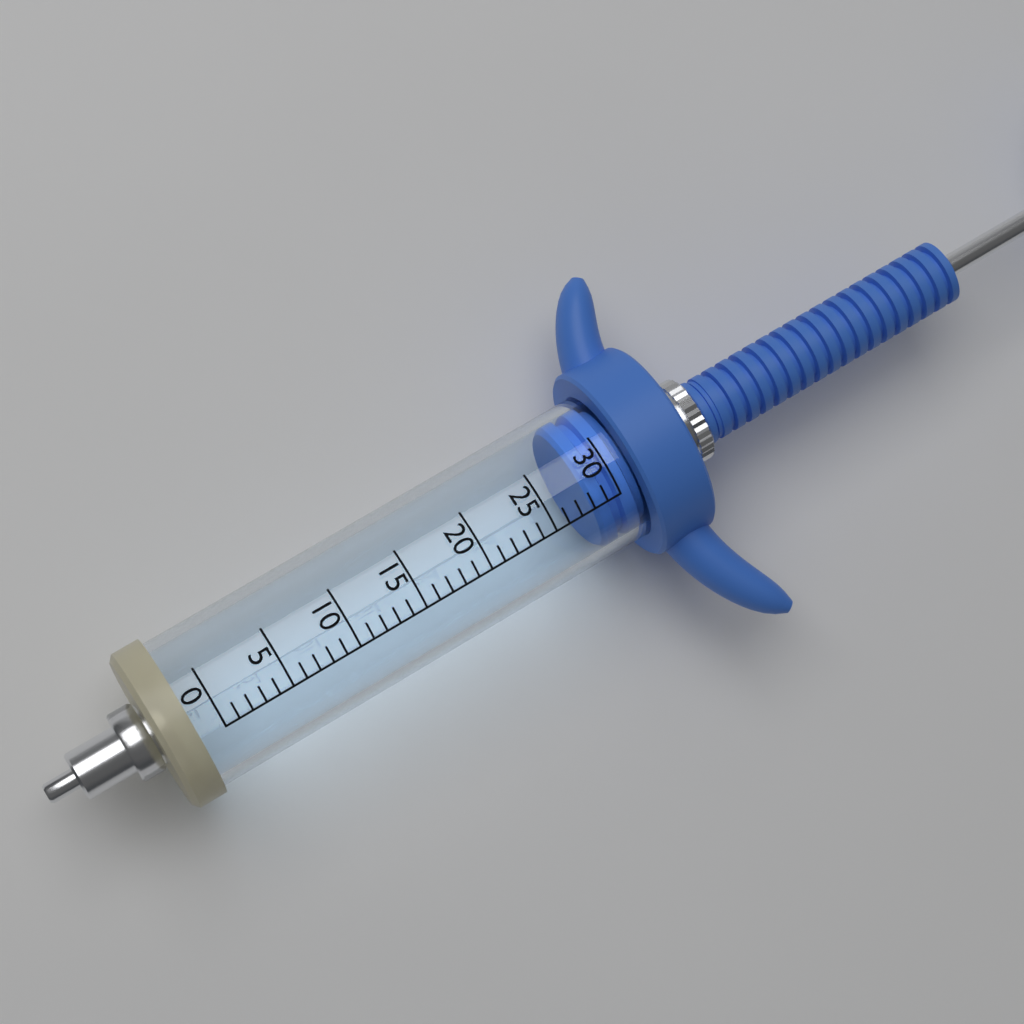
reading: 28 (no unit)
